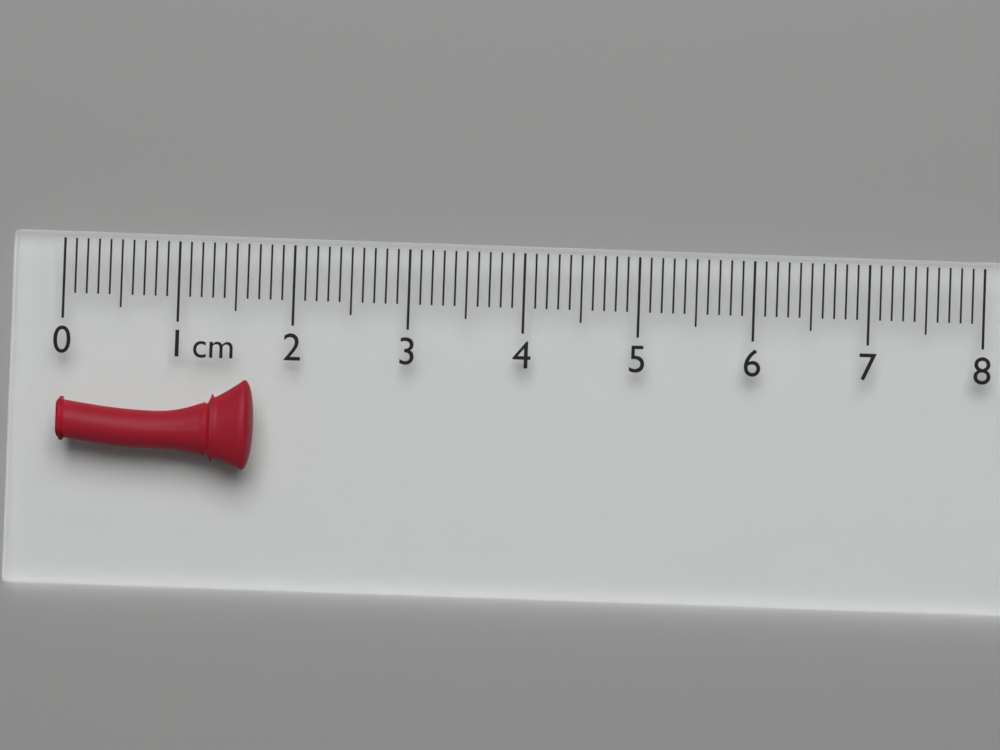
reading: 1.7 cm
